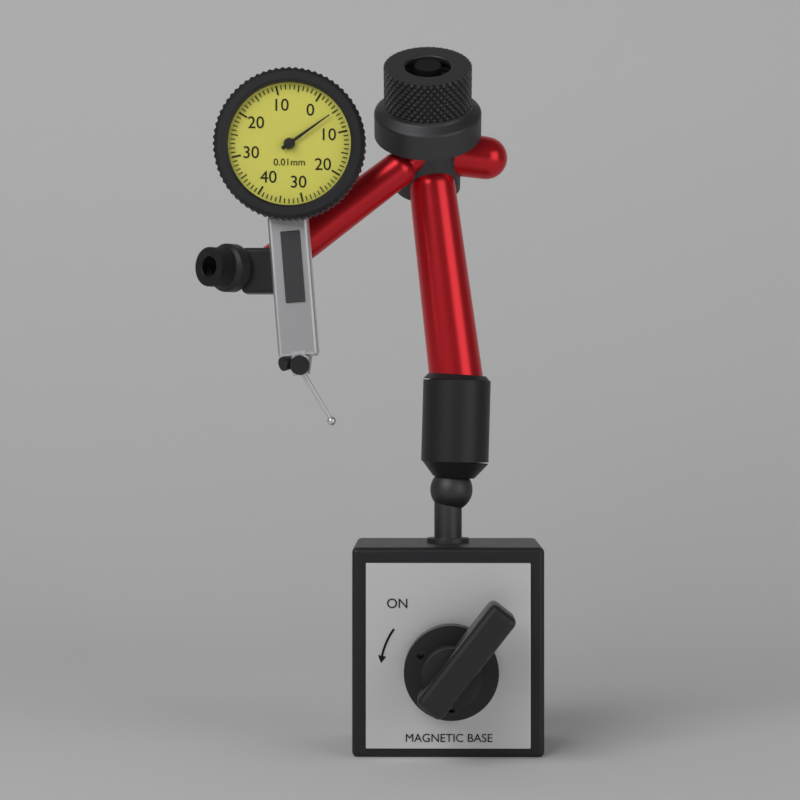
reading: 0.05 mm
